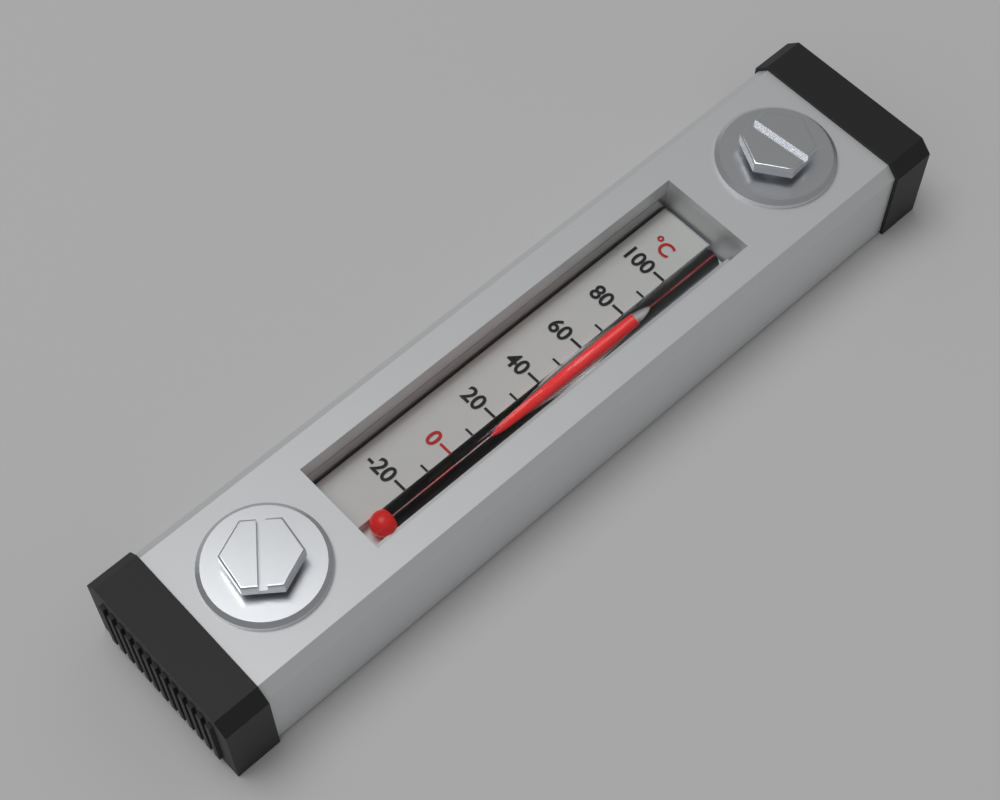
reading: 80 °C
